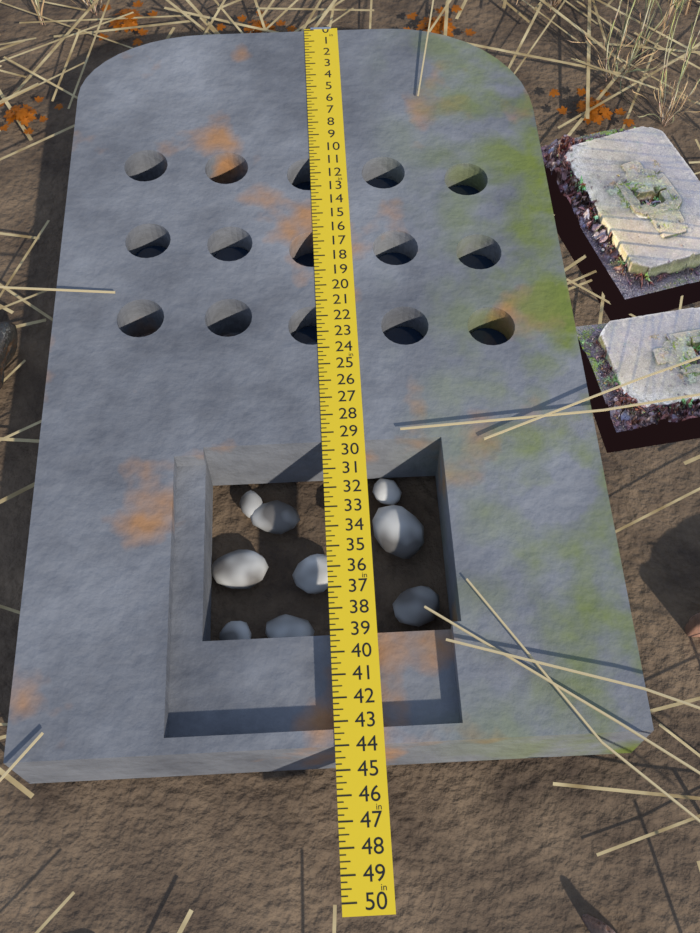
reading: 44.00 in
